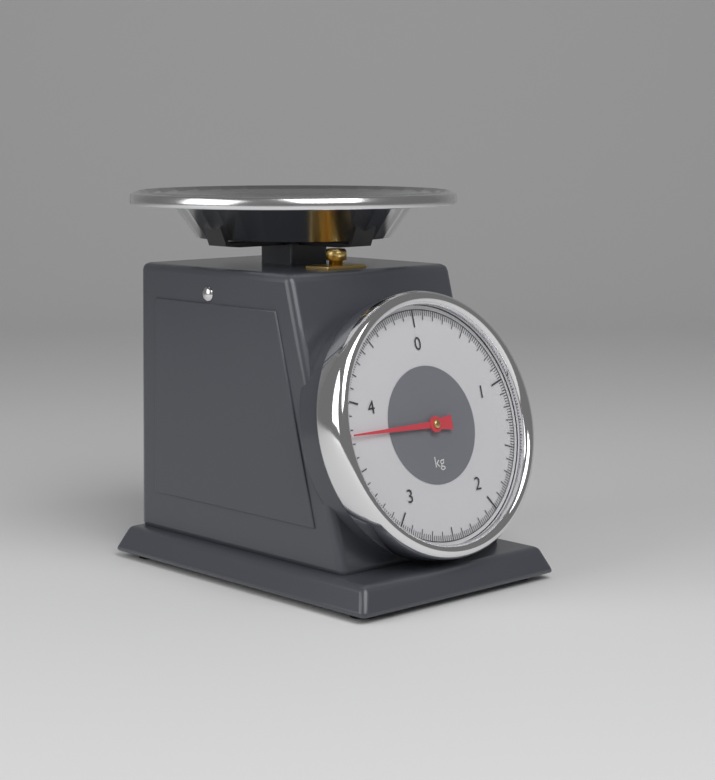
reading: 3.76 kg
